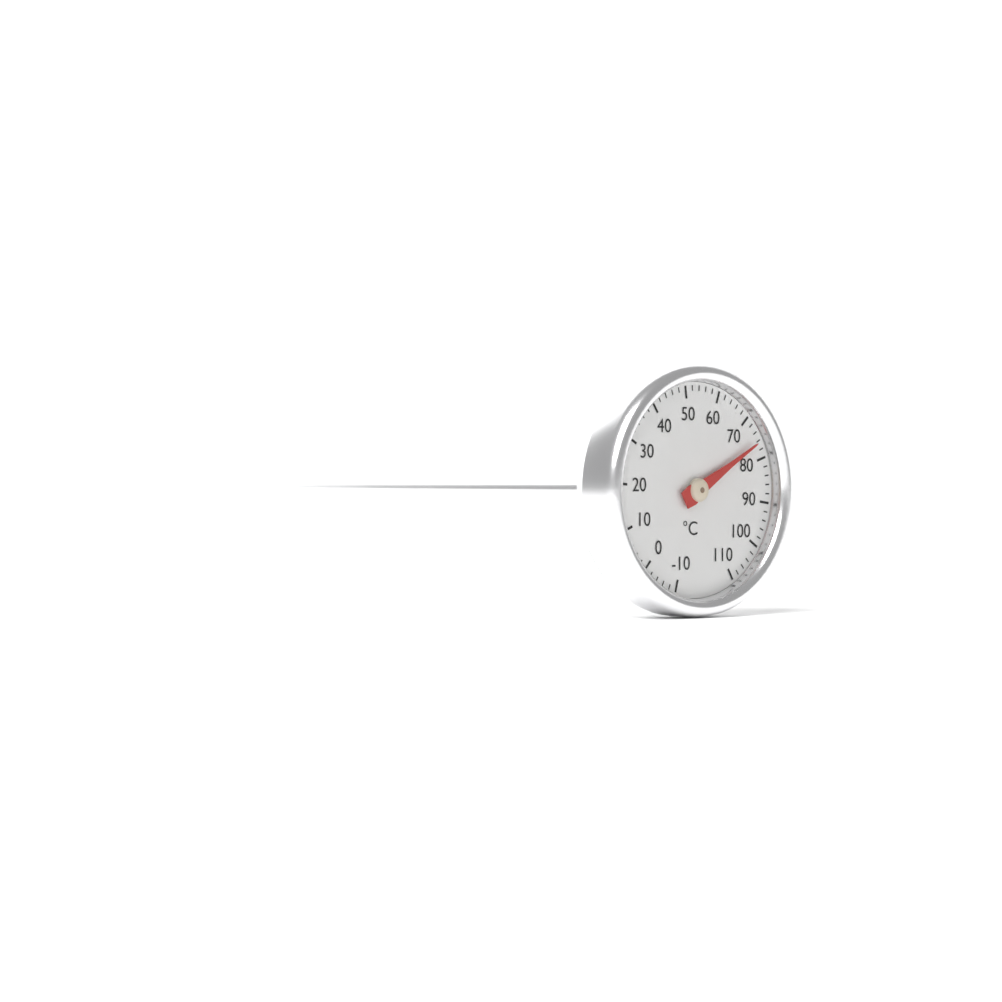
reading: 76 °C
